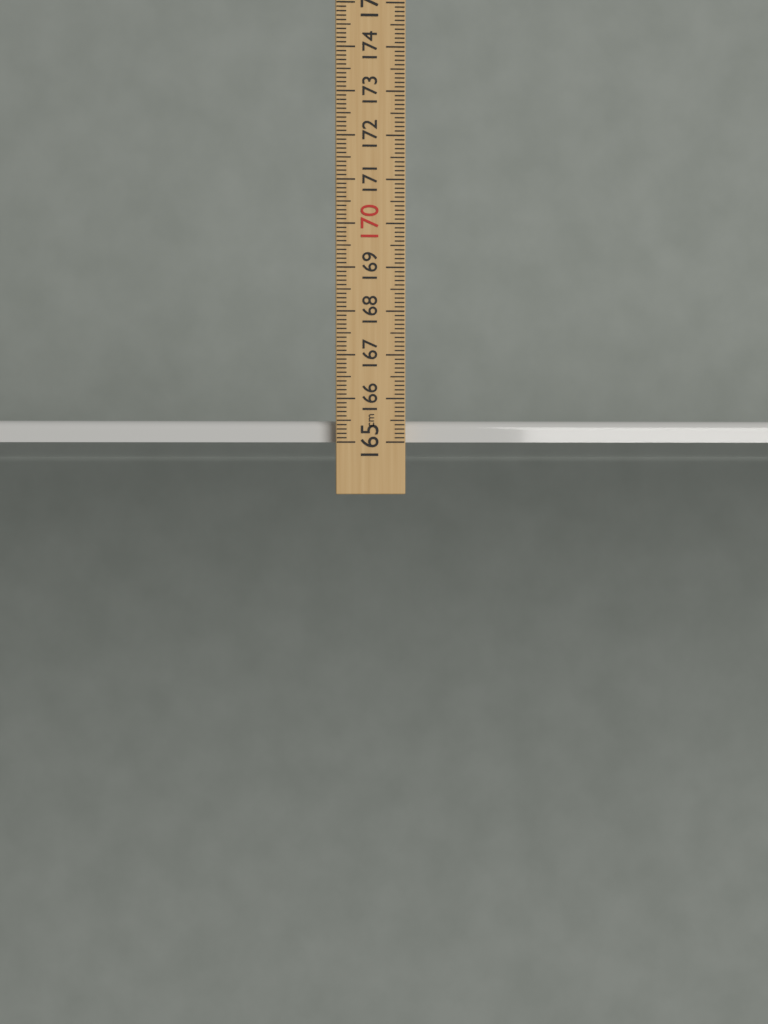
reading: 165.5 cm
